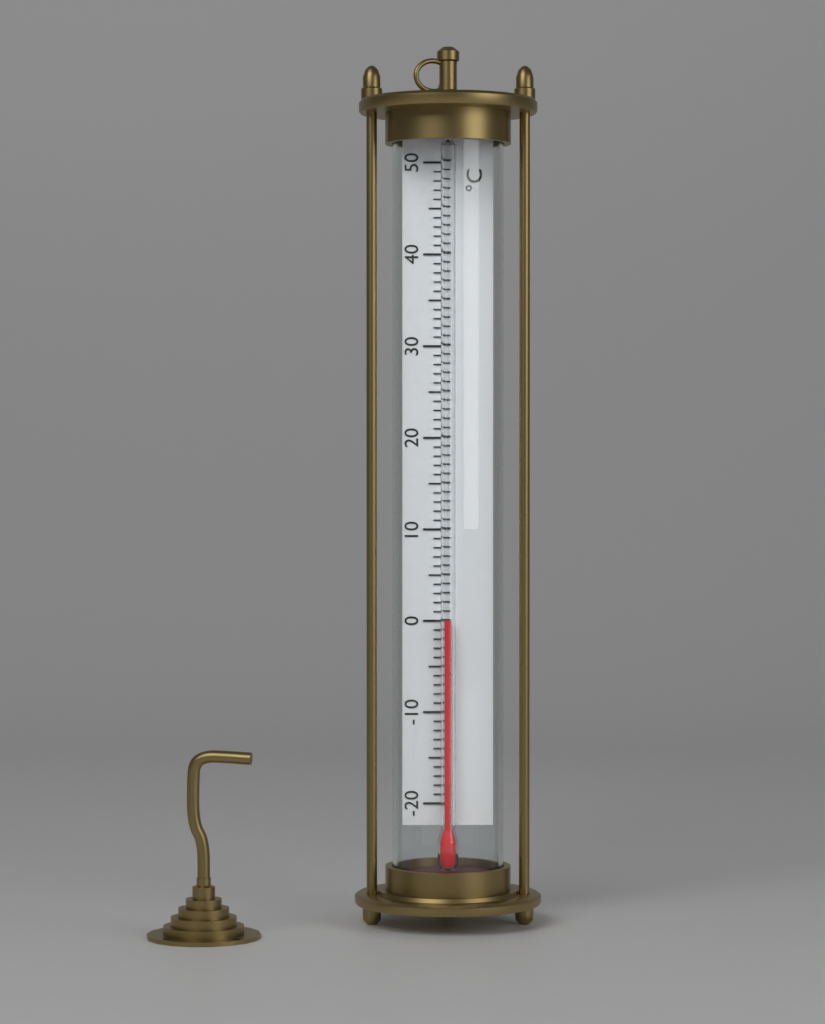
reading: 0 °C
